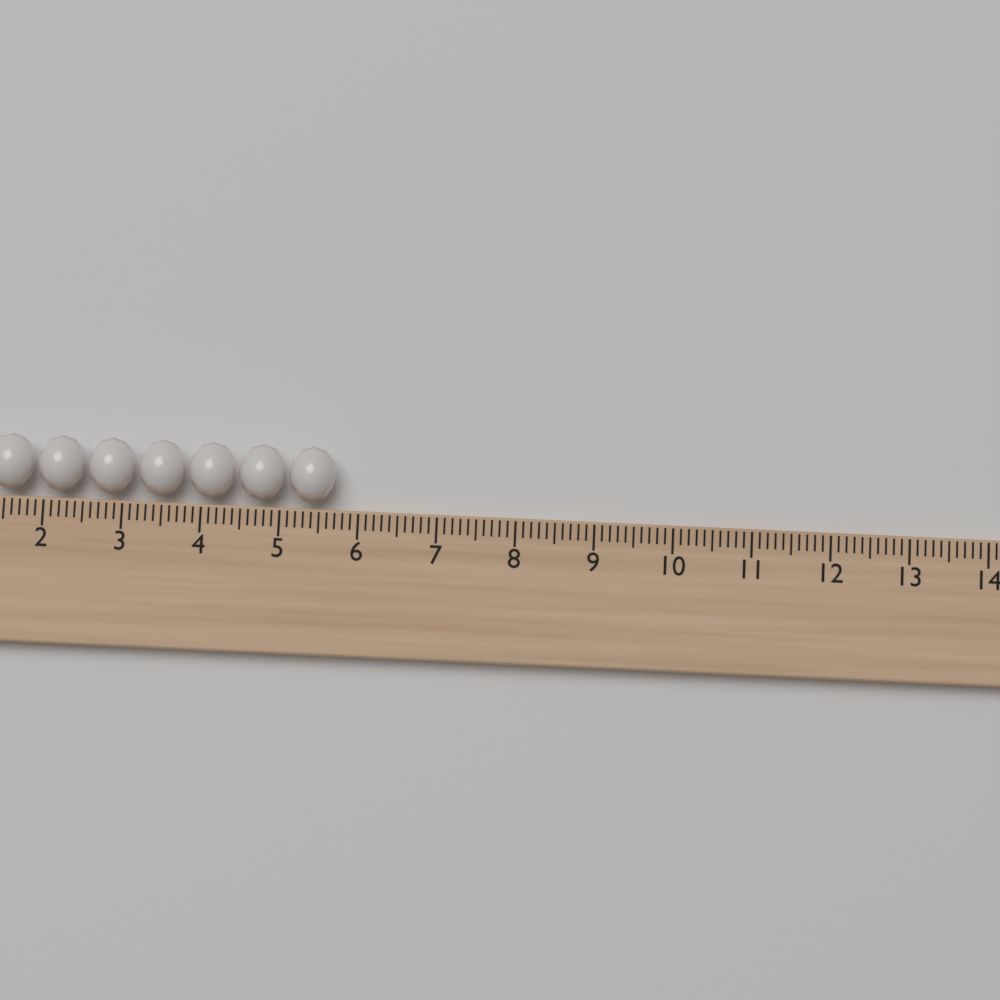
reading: 5.7 (no unit)
